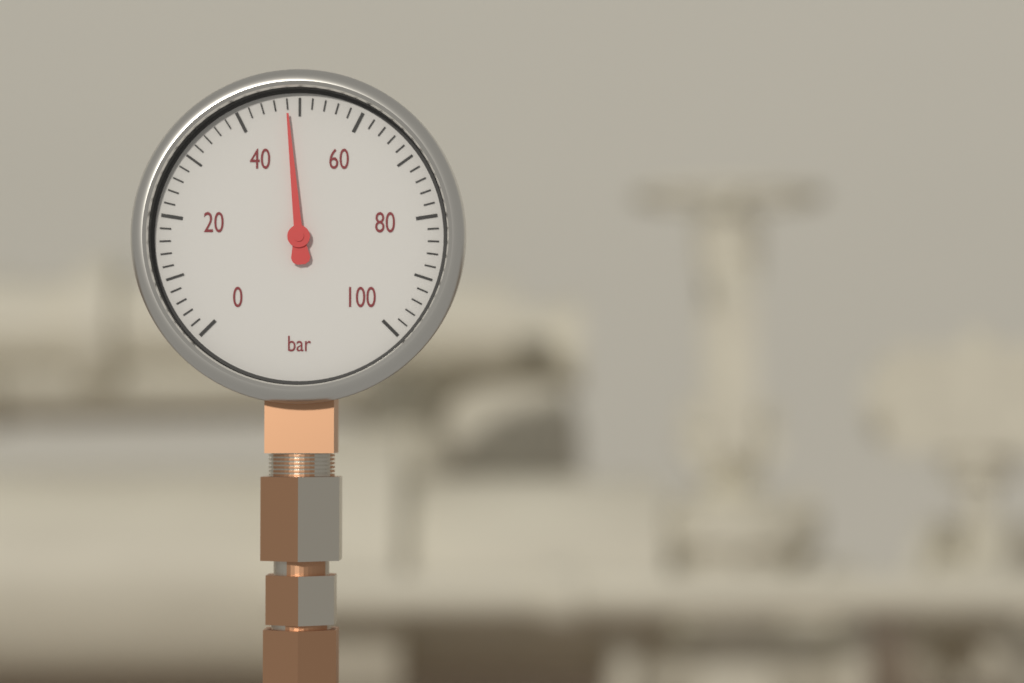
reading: 48 bar
